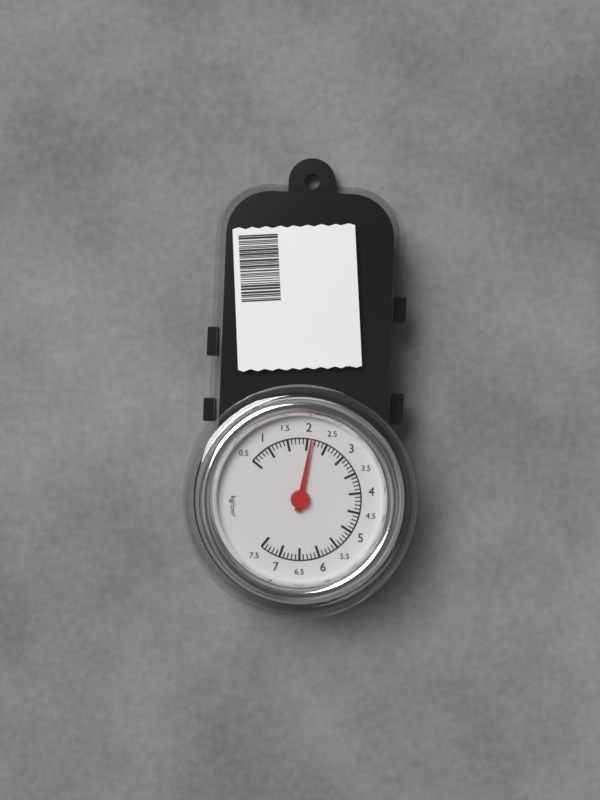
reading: 2.1 kg/cm²
